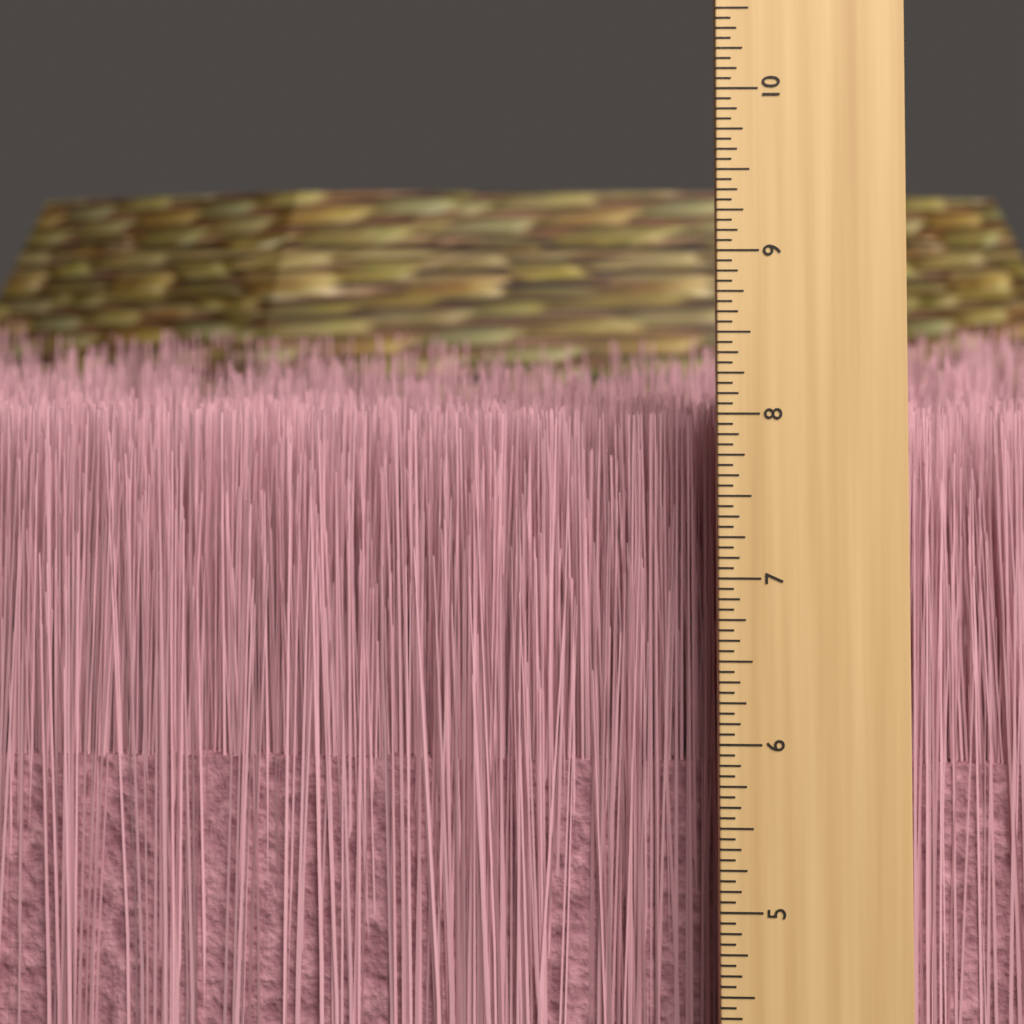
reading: 7.9375 inch
